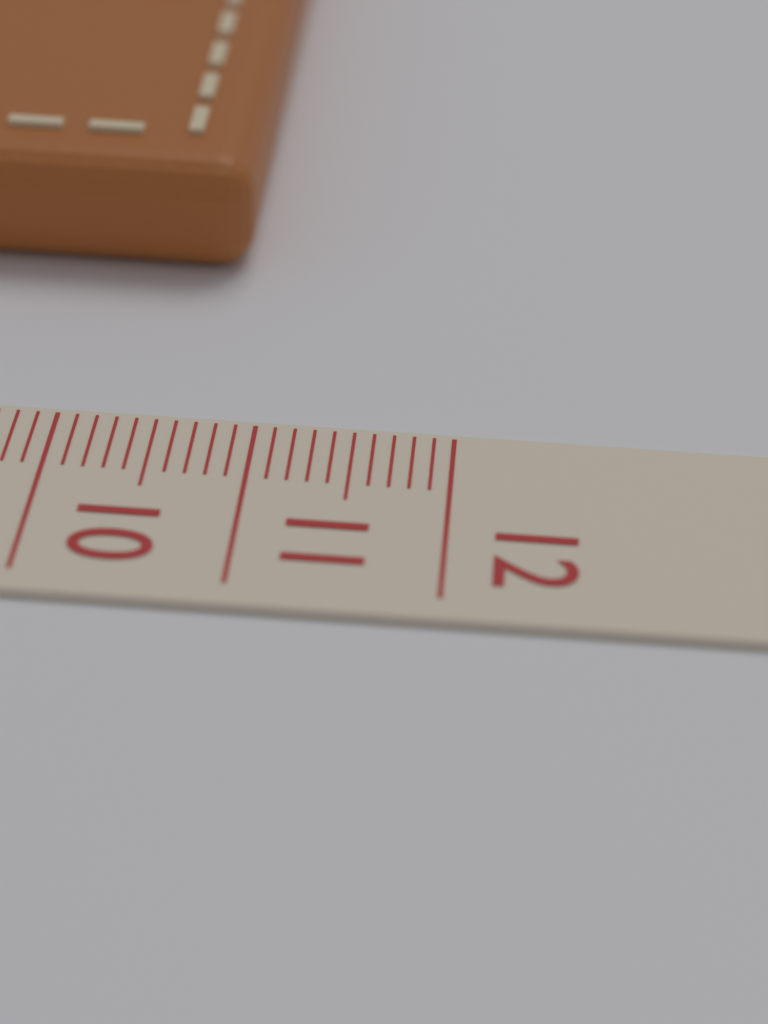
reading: 10.8 cm
